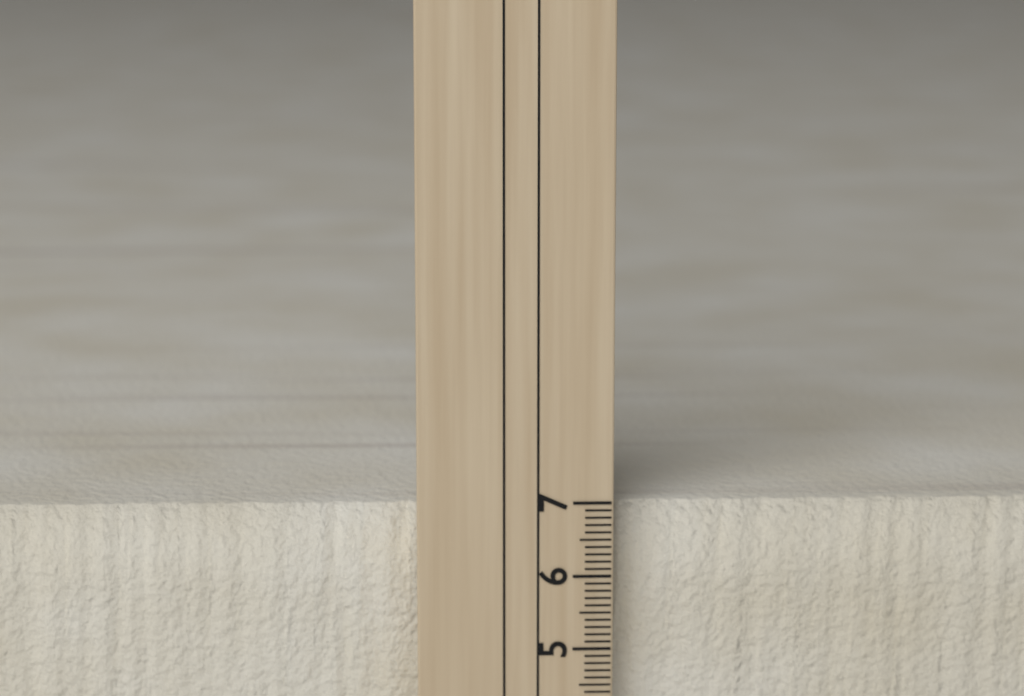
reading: 6.9 cm
